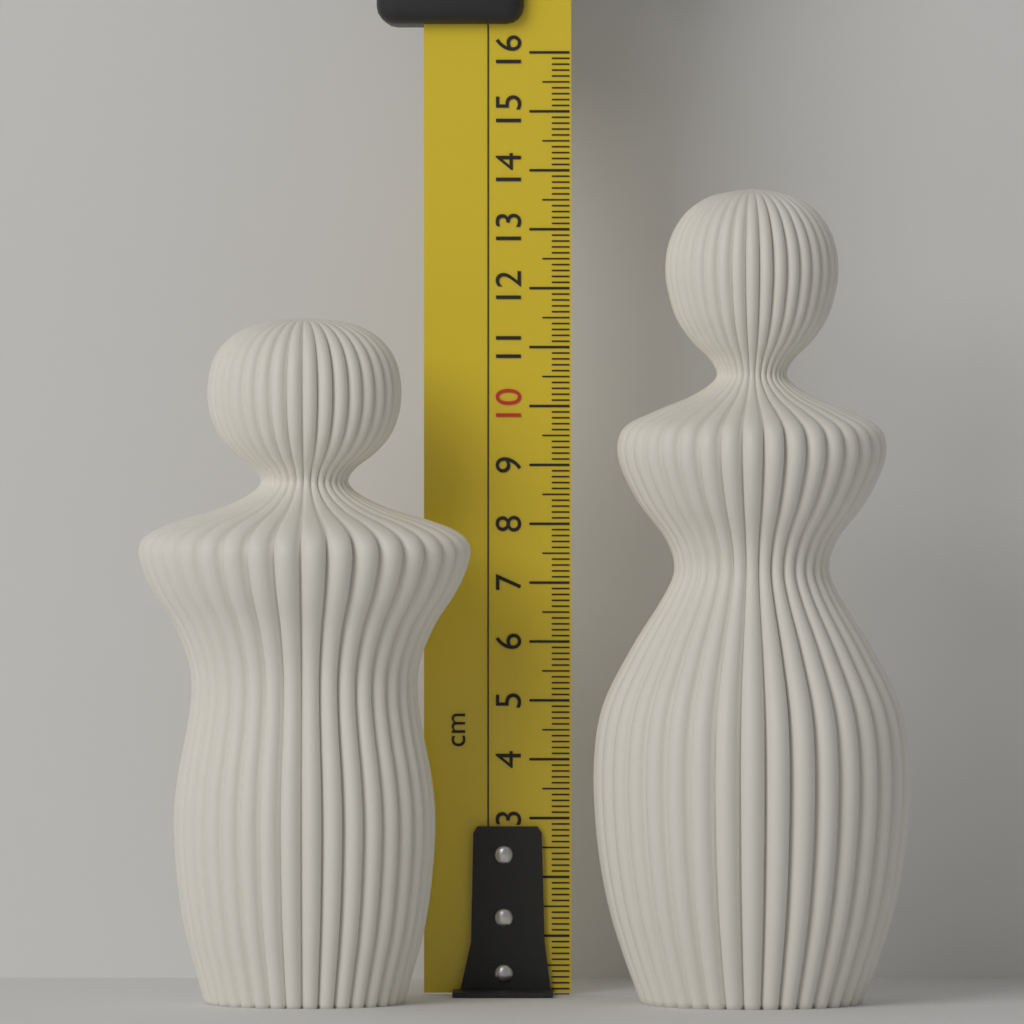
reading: 11.5 cm
